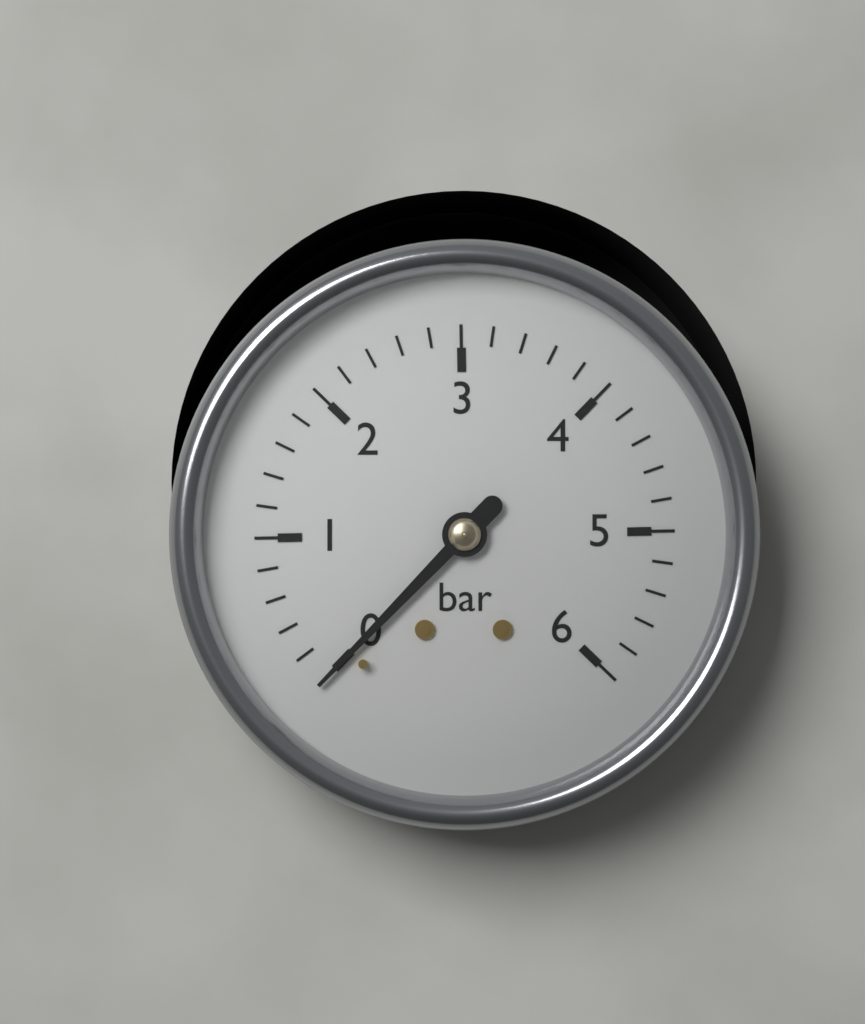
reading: 0.0 bar
